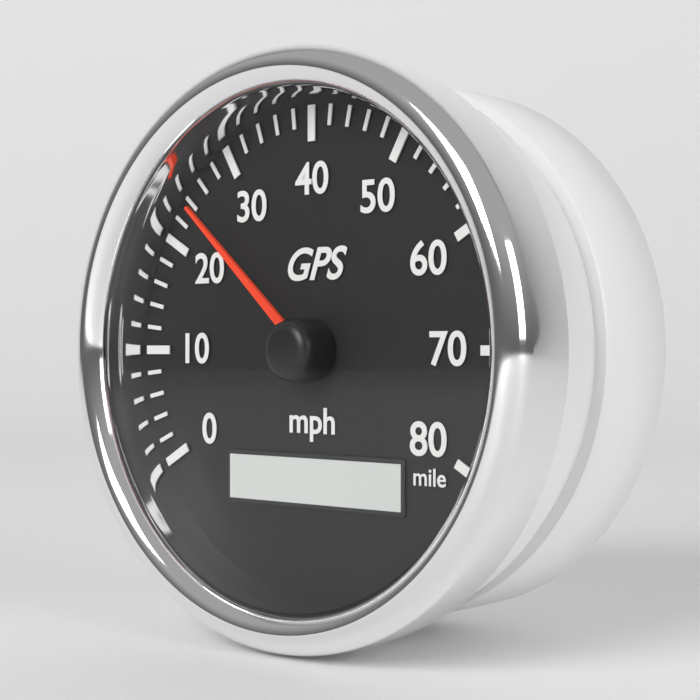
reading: 24 mph
